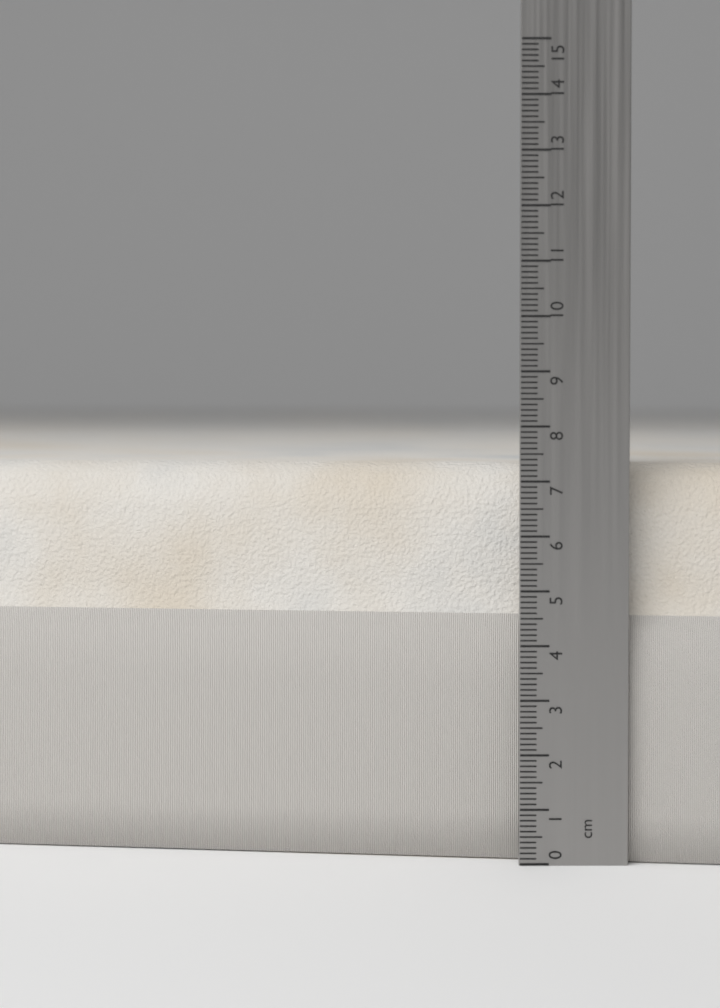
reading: 7.3 cm
